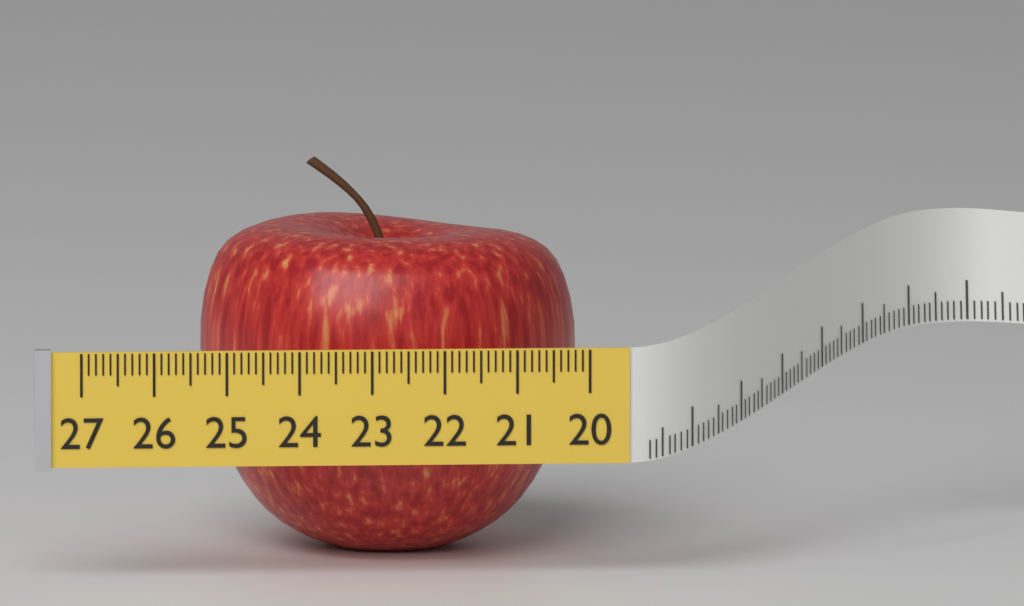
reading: 25.2 (no unit)
